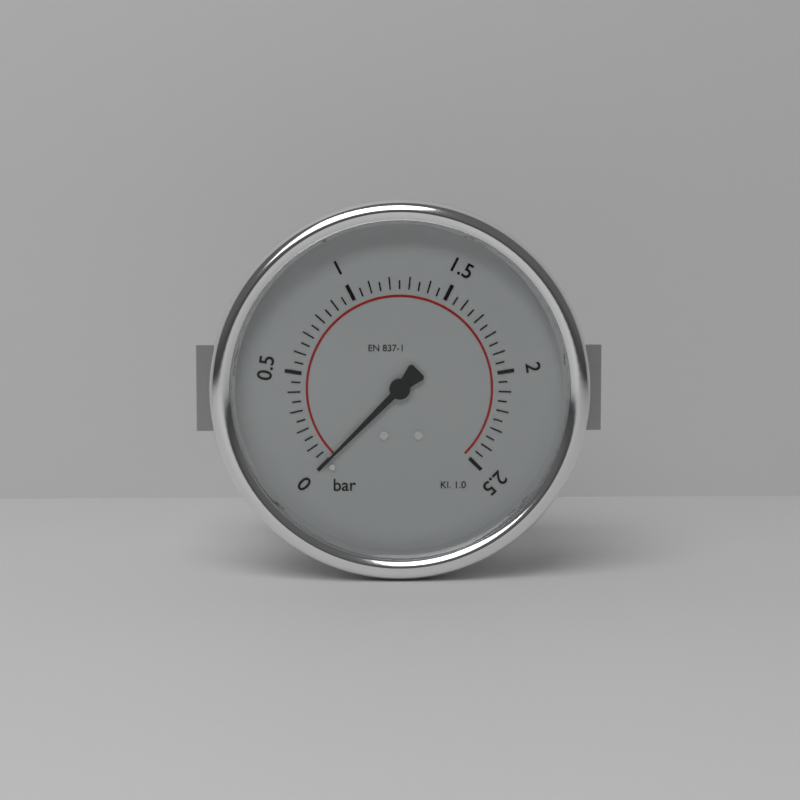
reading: 0.00 bar
